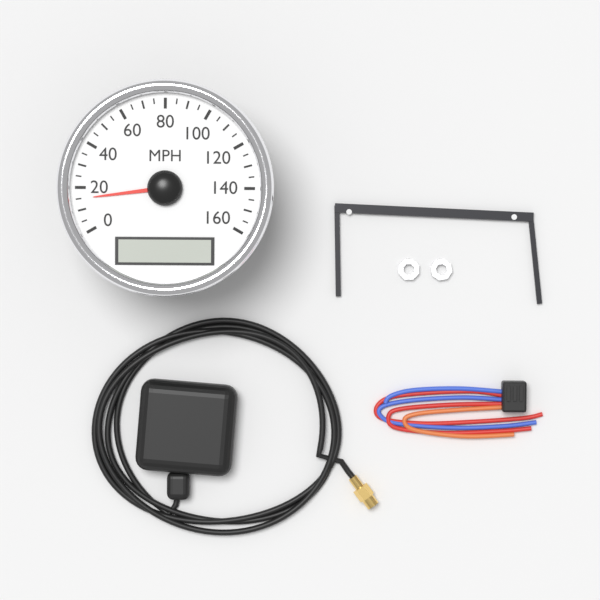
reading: 15 MPH
